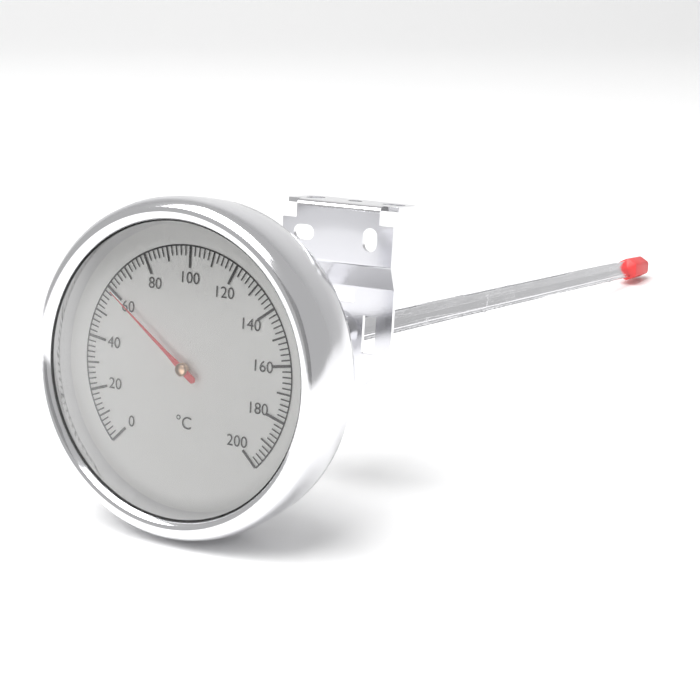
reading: 60 °C
